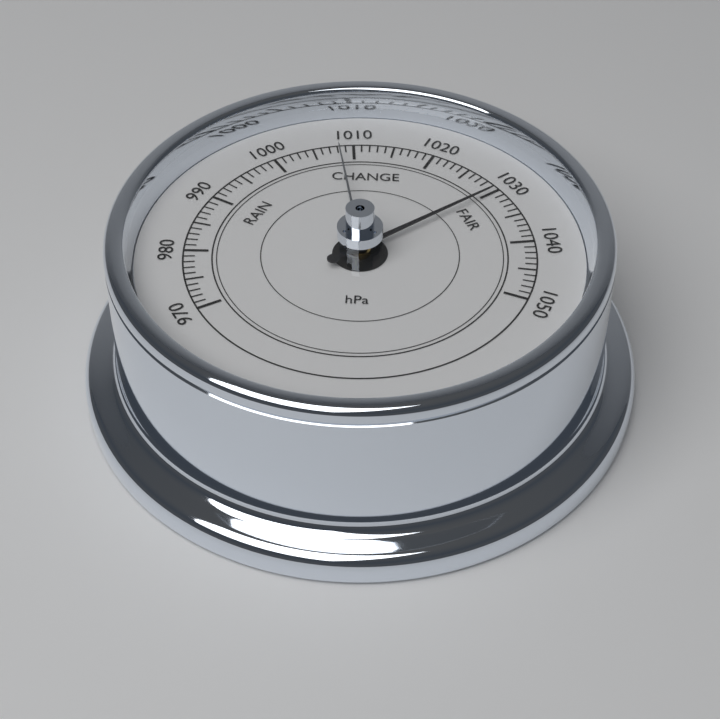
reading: 1030 hPa
